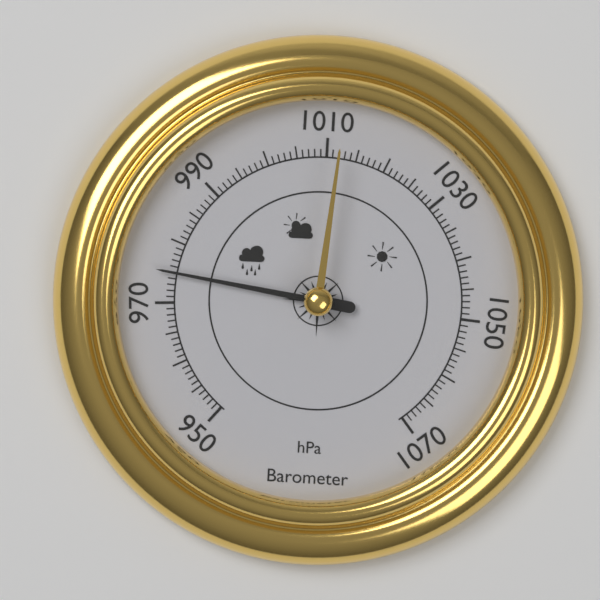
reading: 975 hPa
